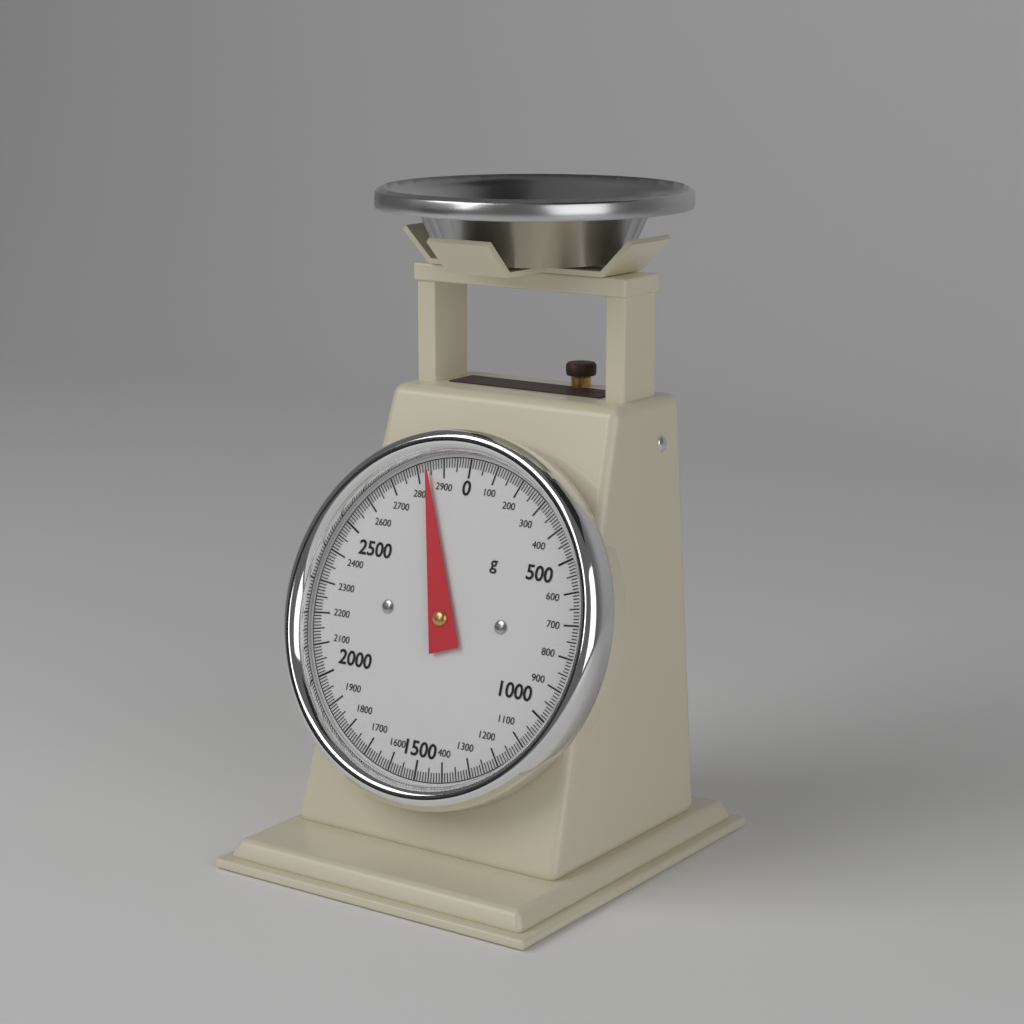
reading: 2840 g
